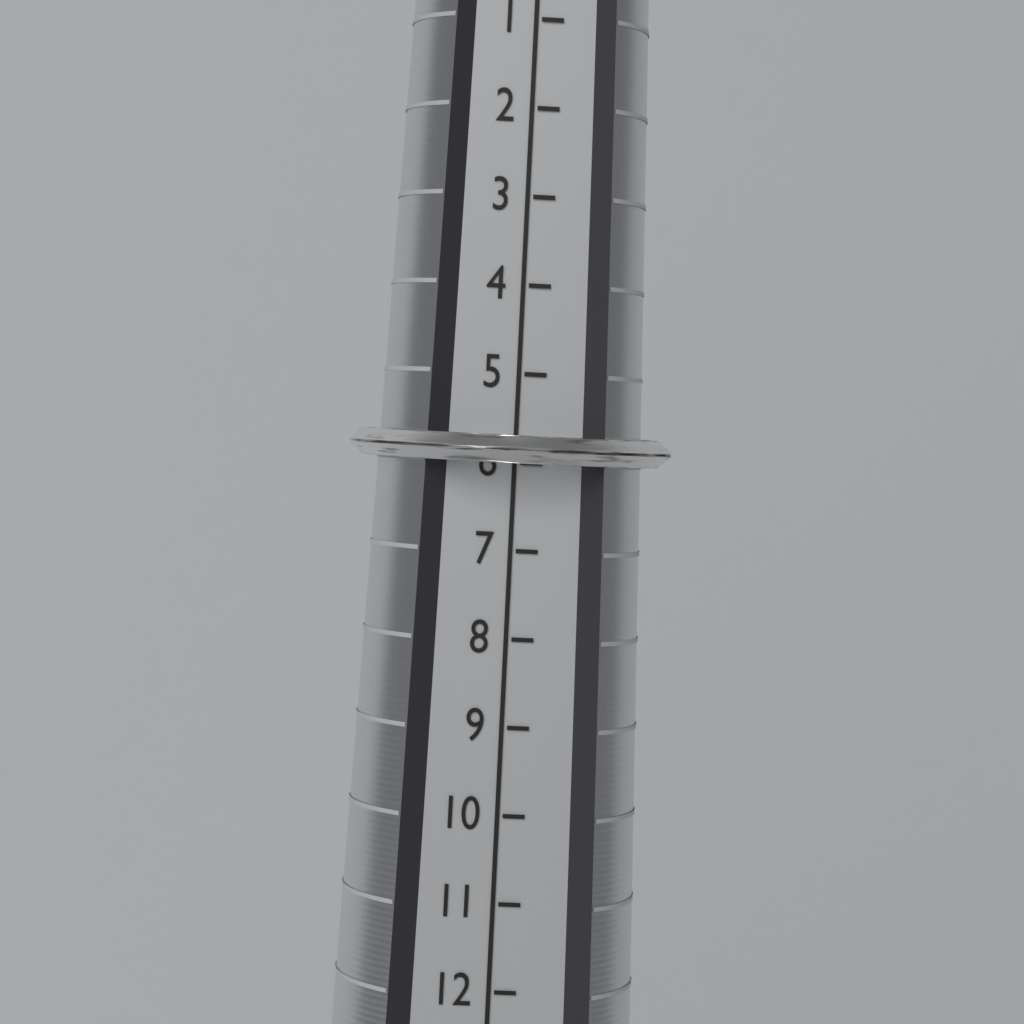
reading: 6 (no unit)
